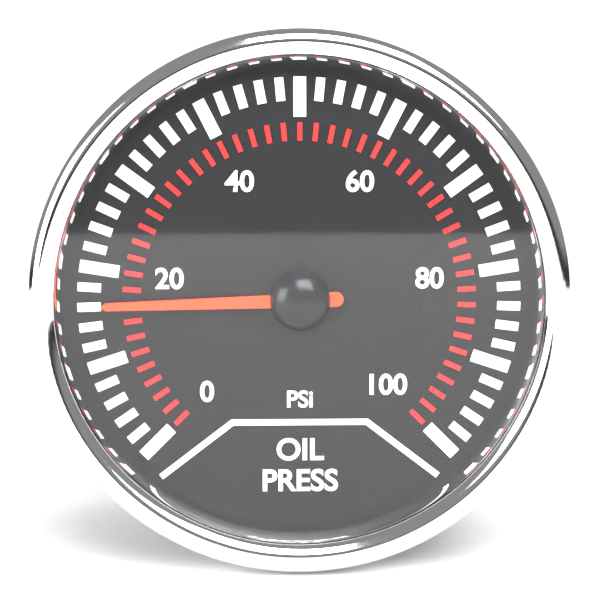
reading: 16 psi
